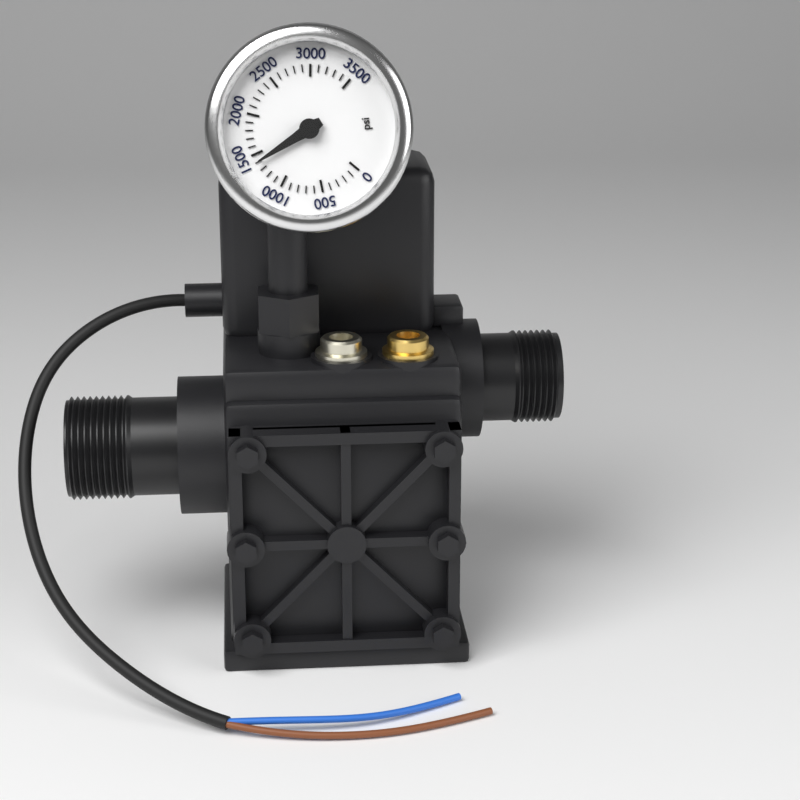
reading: 1400 psi
